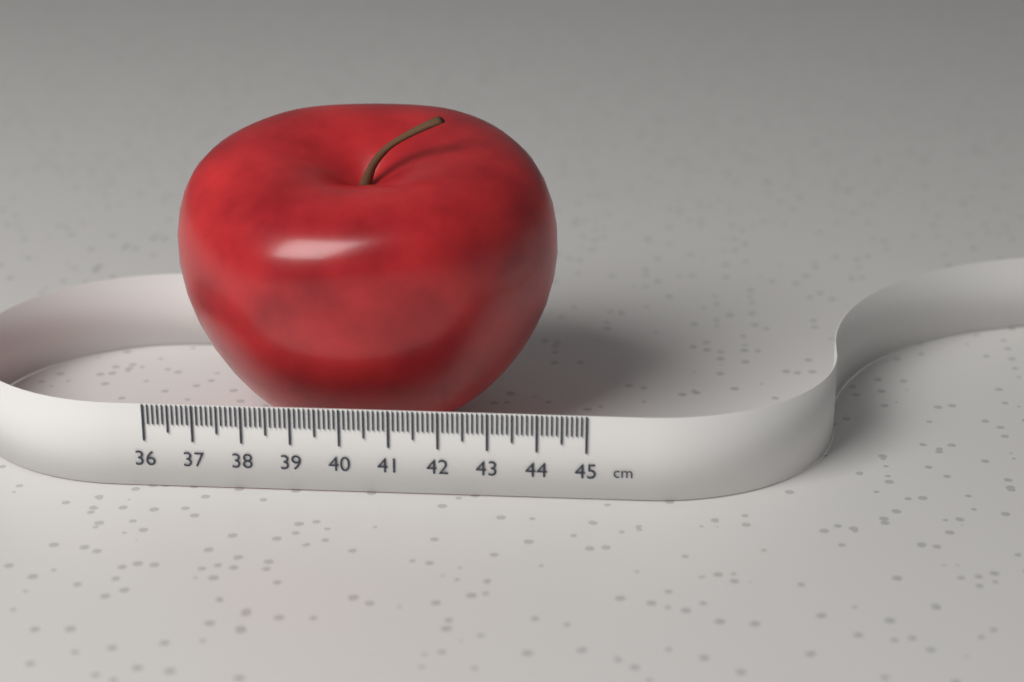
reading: 44.2 cm
